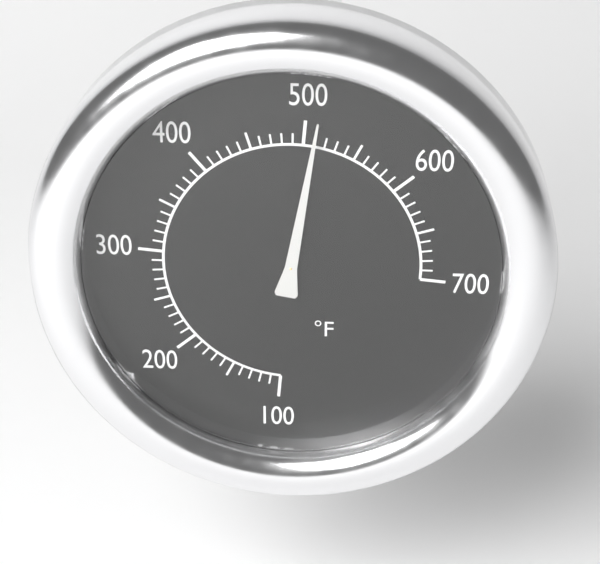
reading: 510 °F
